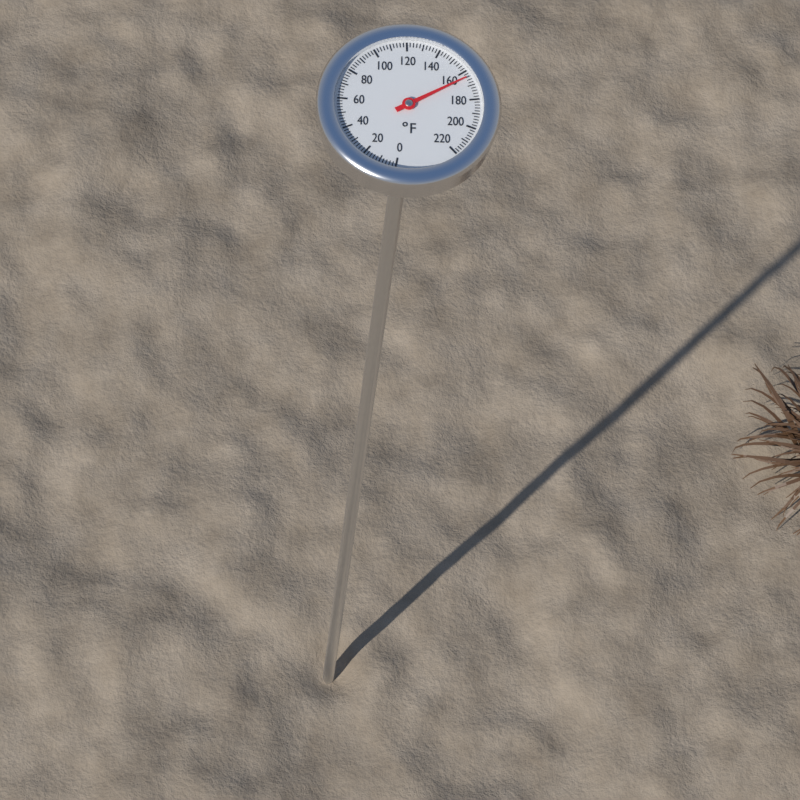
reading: 164 °F
